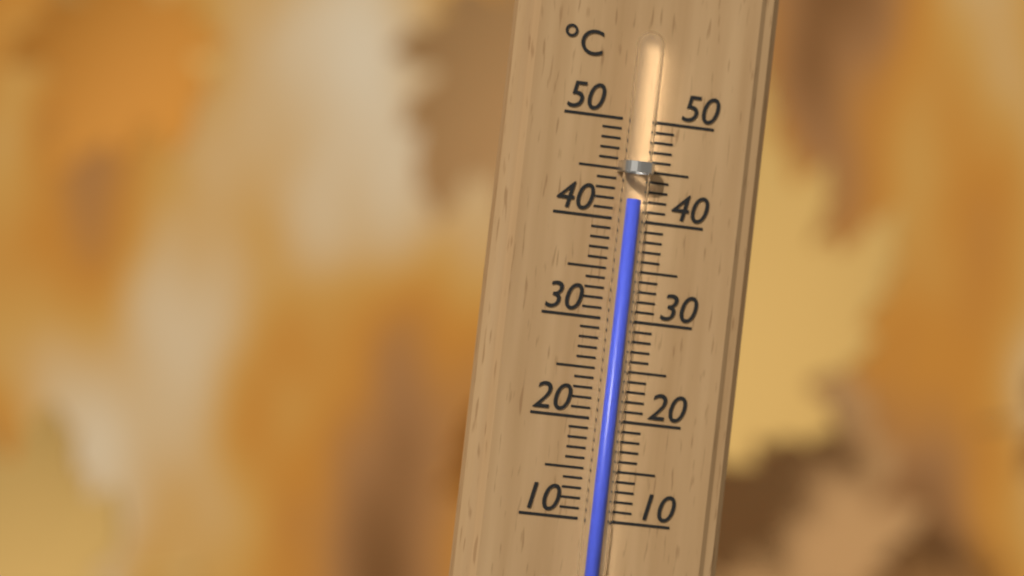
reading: 42 °C
